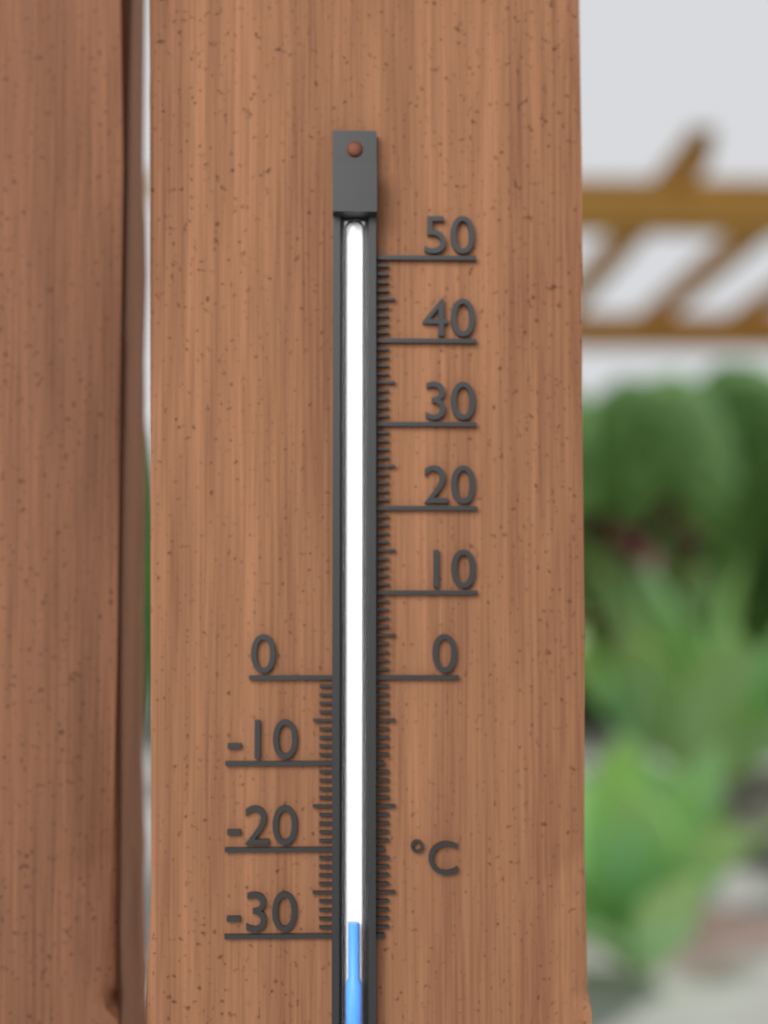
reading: -28 °C
